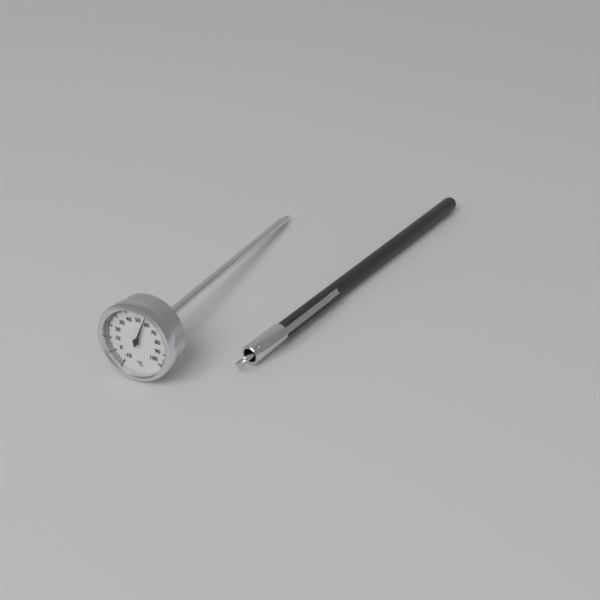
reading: 57 °C
